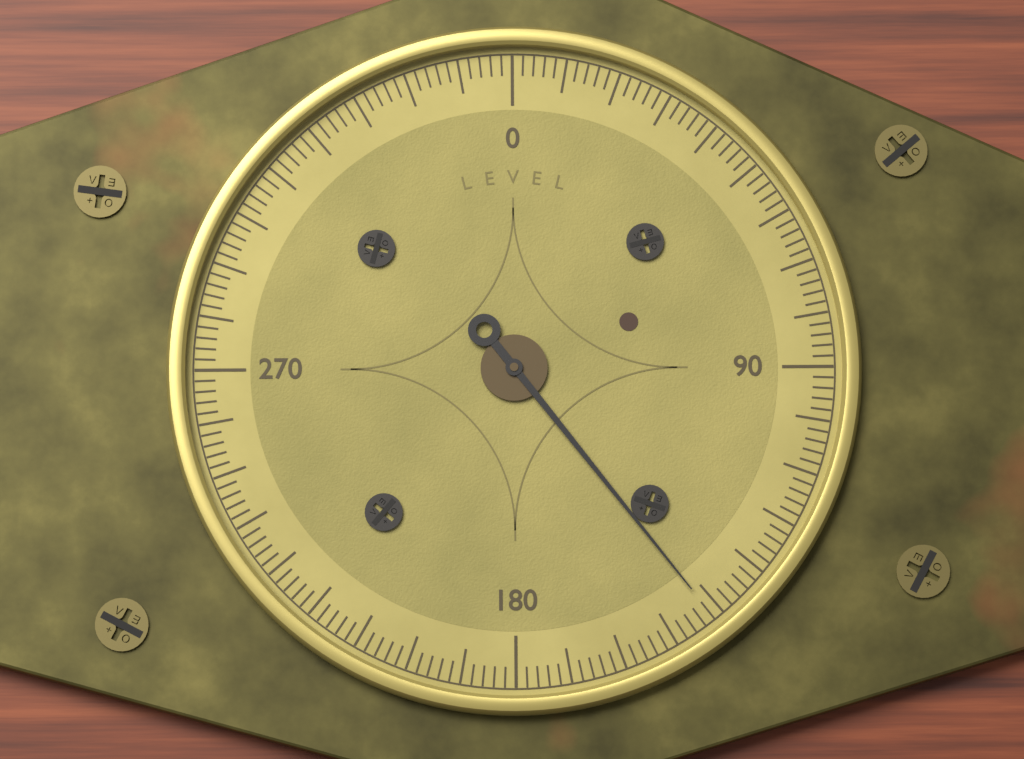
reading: 142 (no unit)
